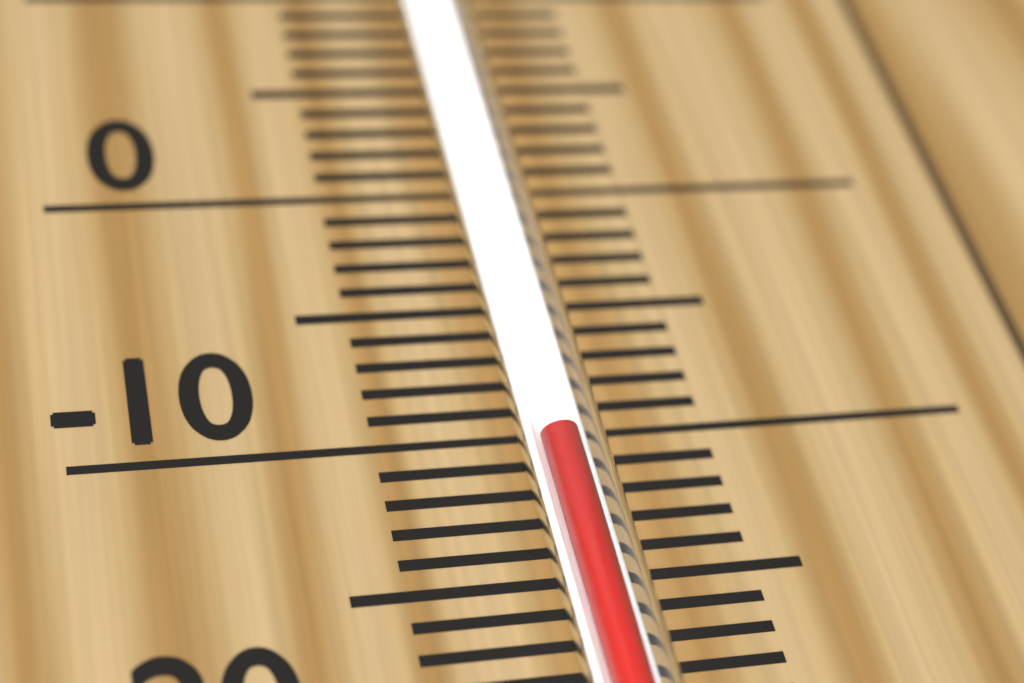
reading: -11 °C
